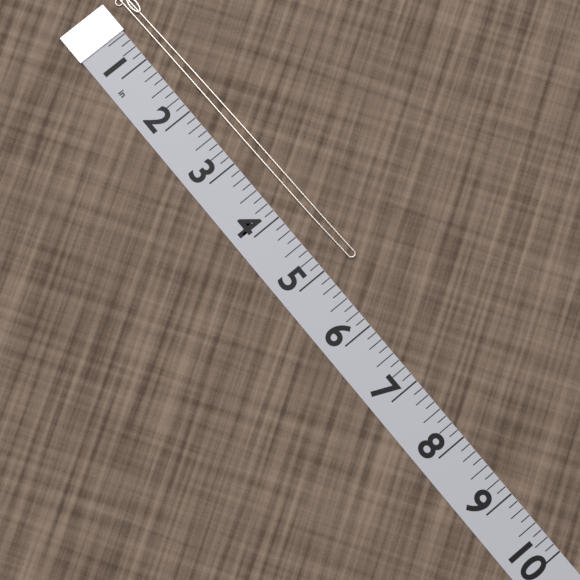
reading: 5.125 in
